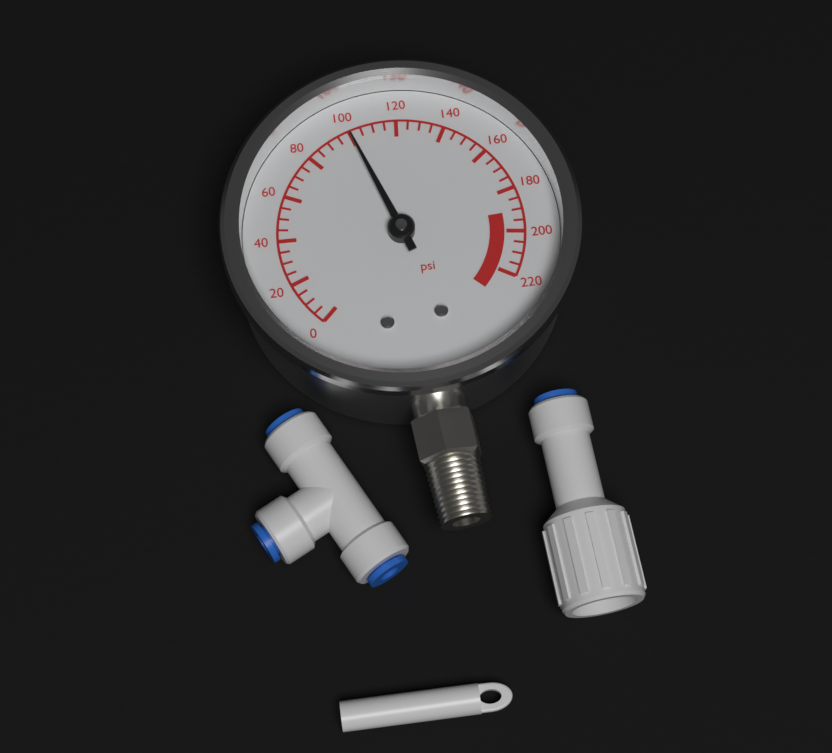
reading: 100 psi
